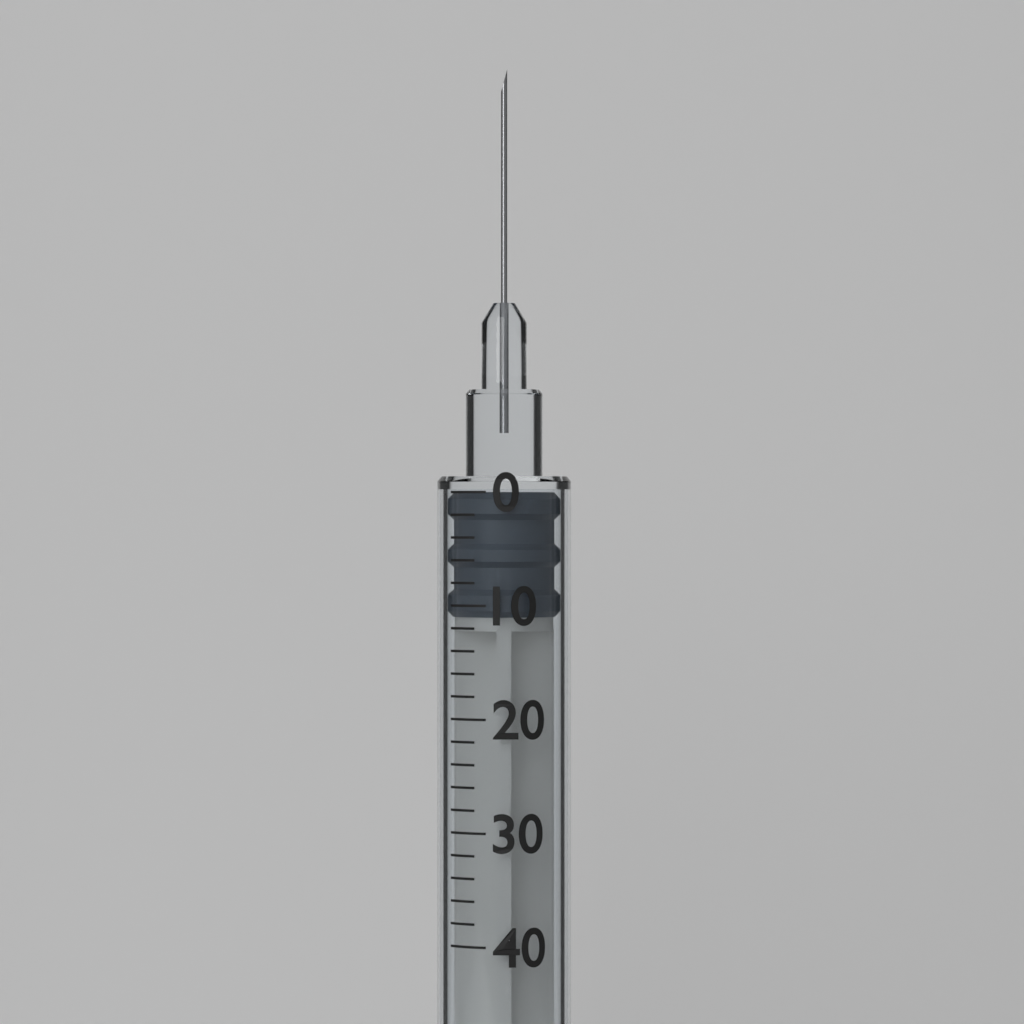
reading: 0 (no unit)
